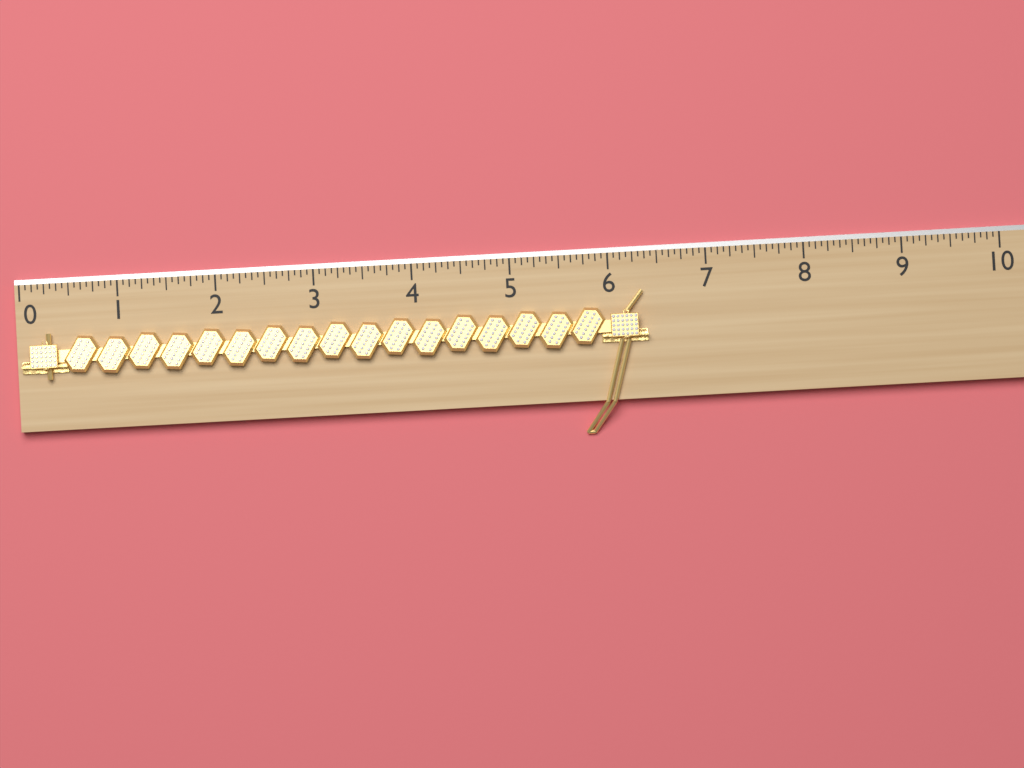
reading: 6.3750 (no unit)
